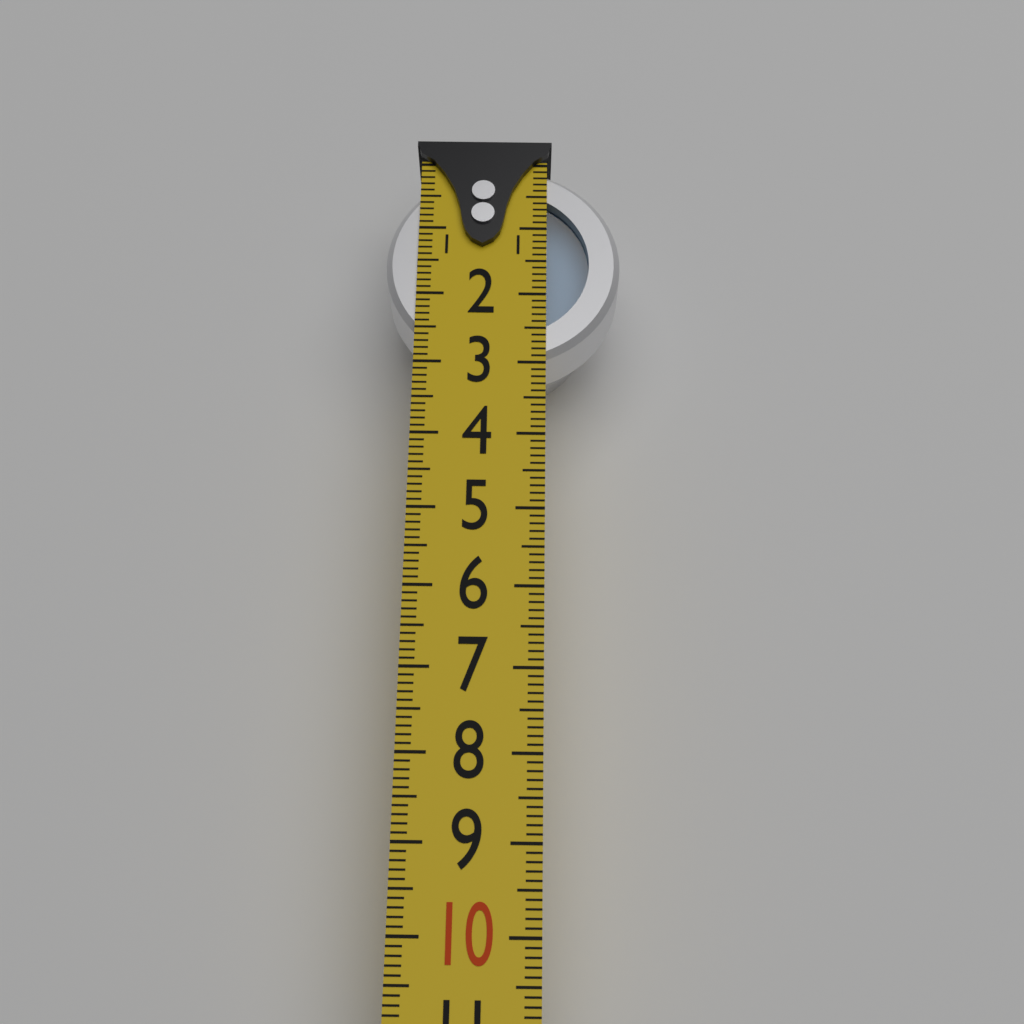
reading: 3.0 (no unit)
